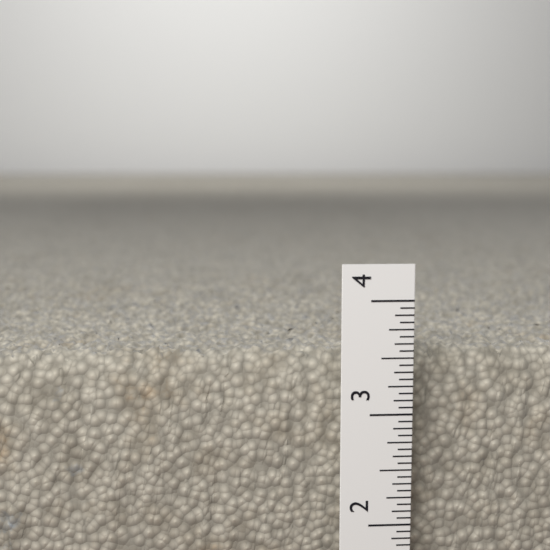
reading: 3.5000 in
